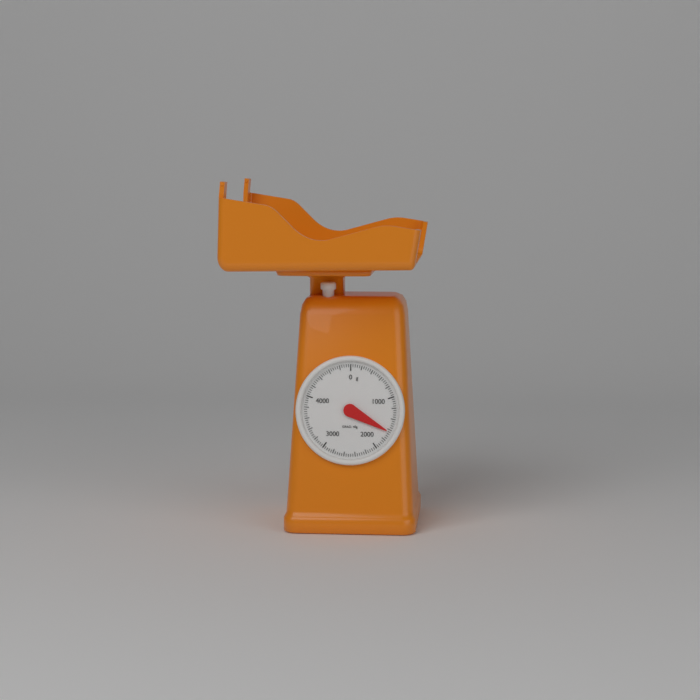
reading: 1640 g
